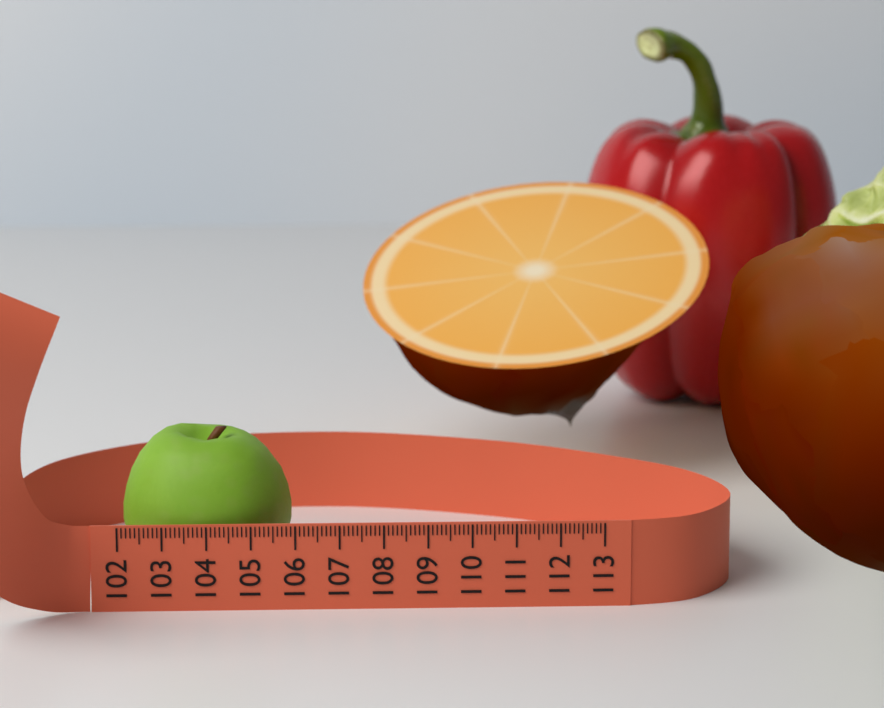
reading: 105.9 (no unit)
